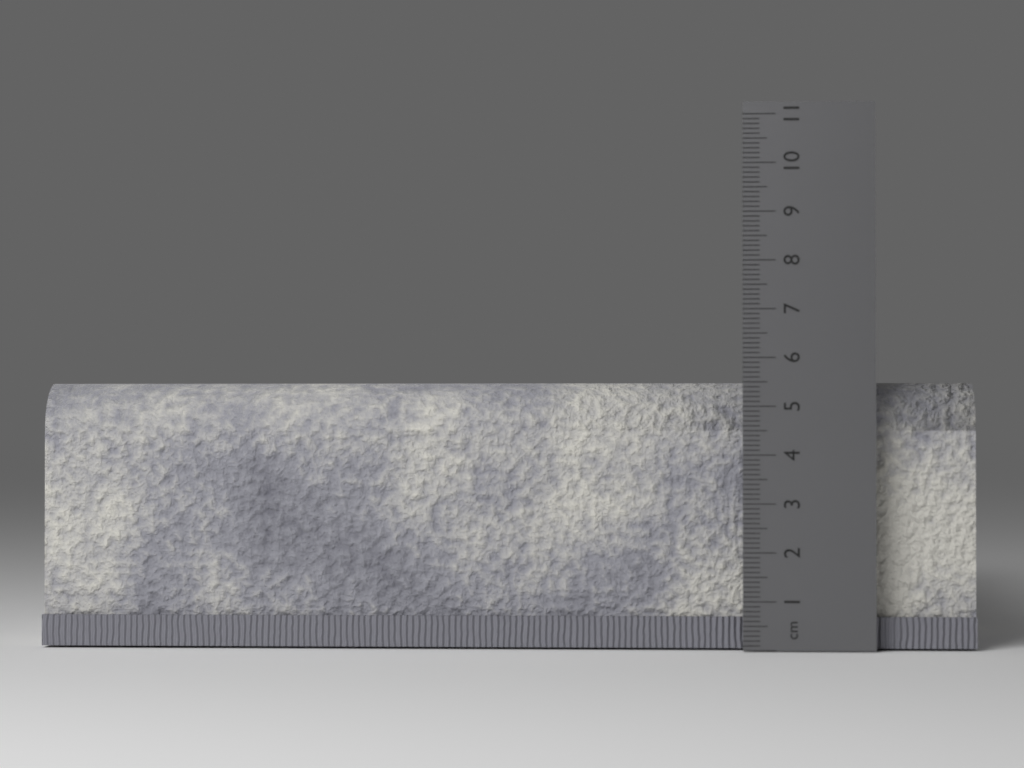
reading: 5.5 cm
